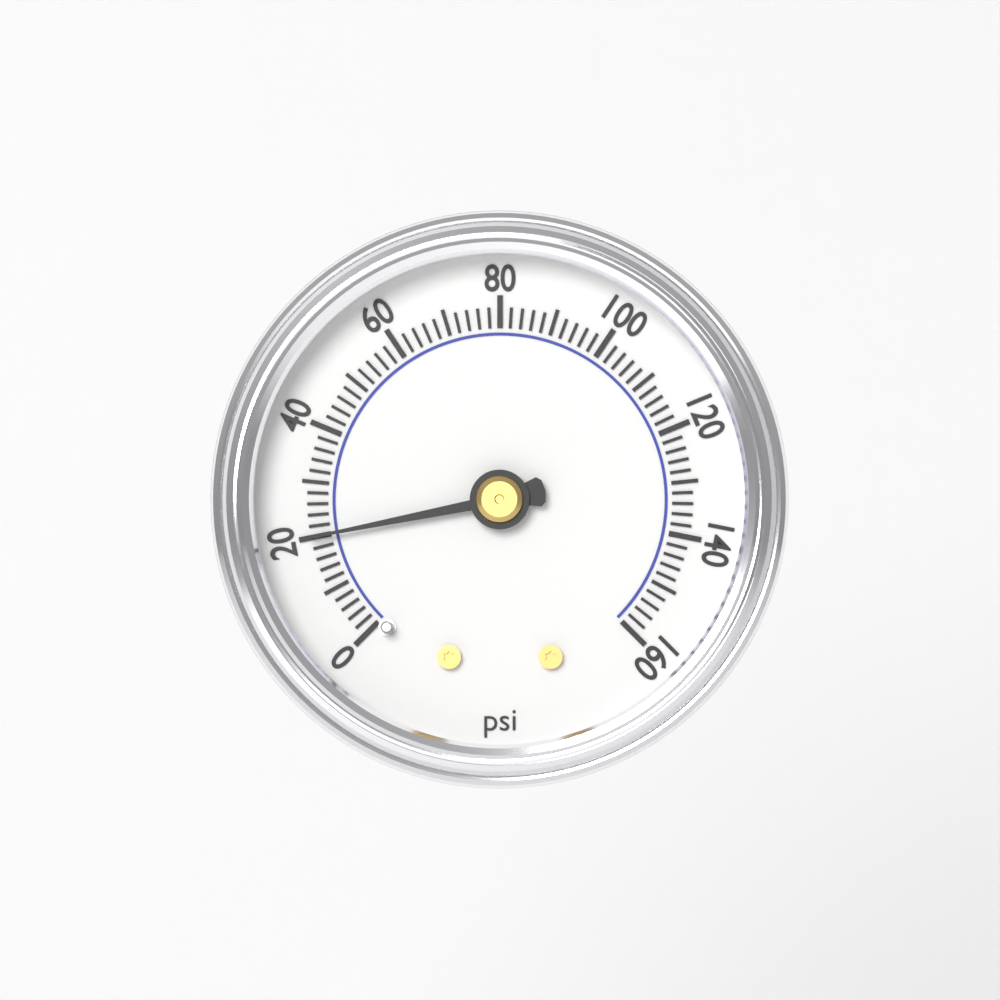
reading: 20 psi
